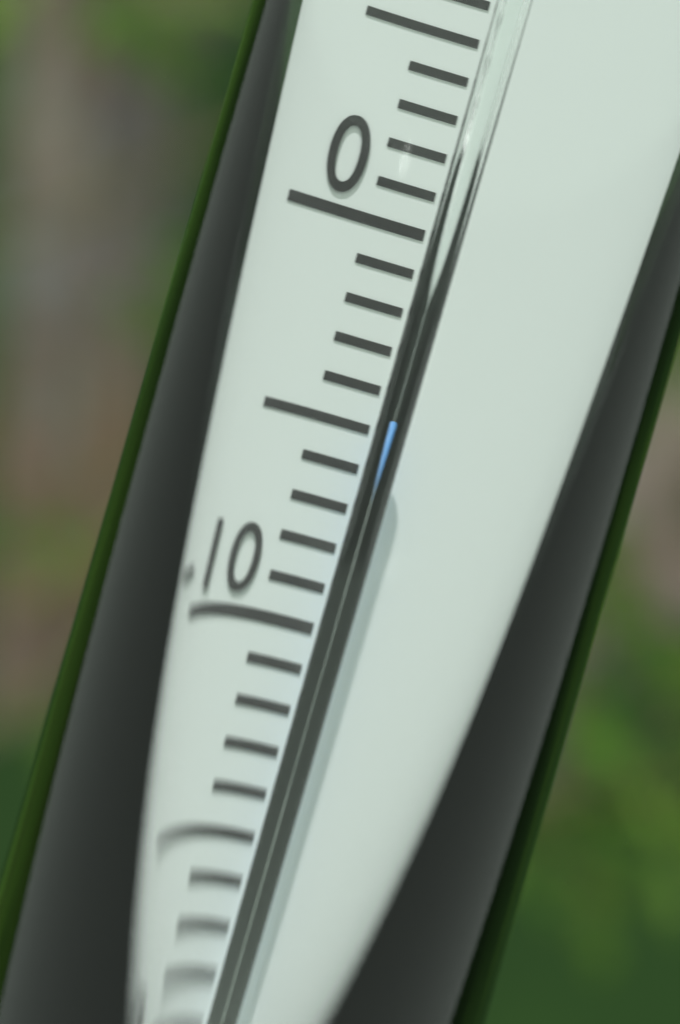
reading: -5 °C
